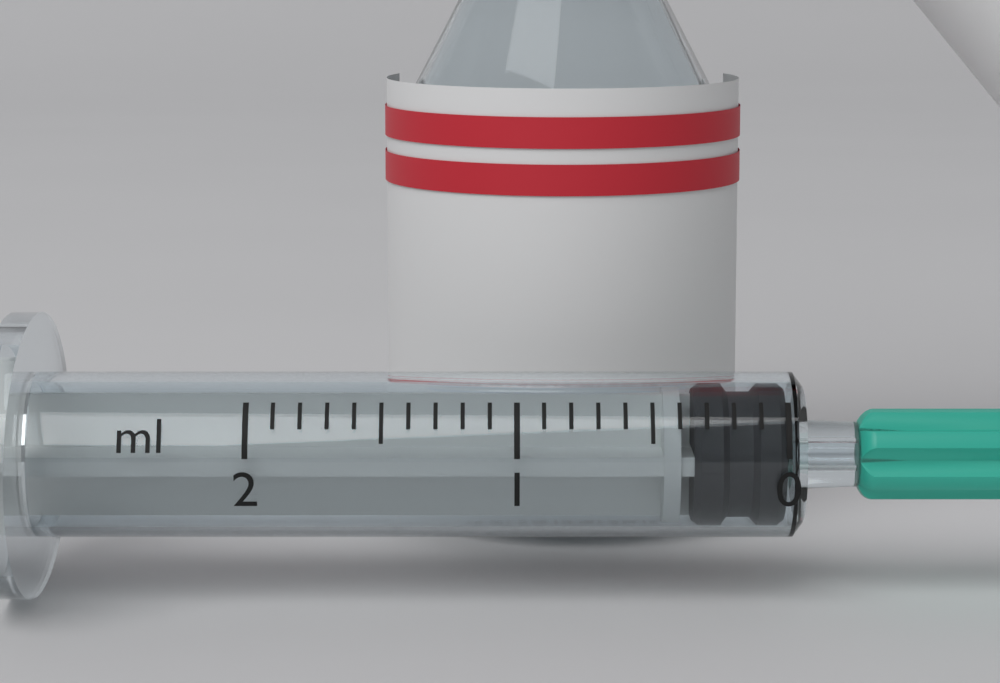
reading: 0.0 ml
